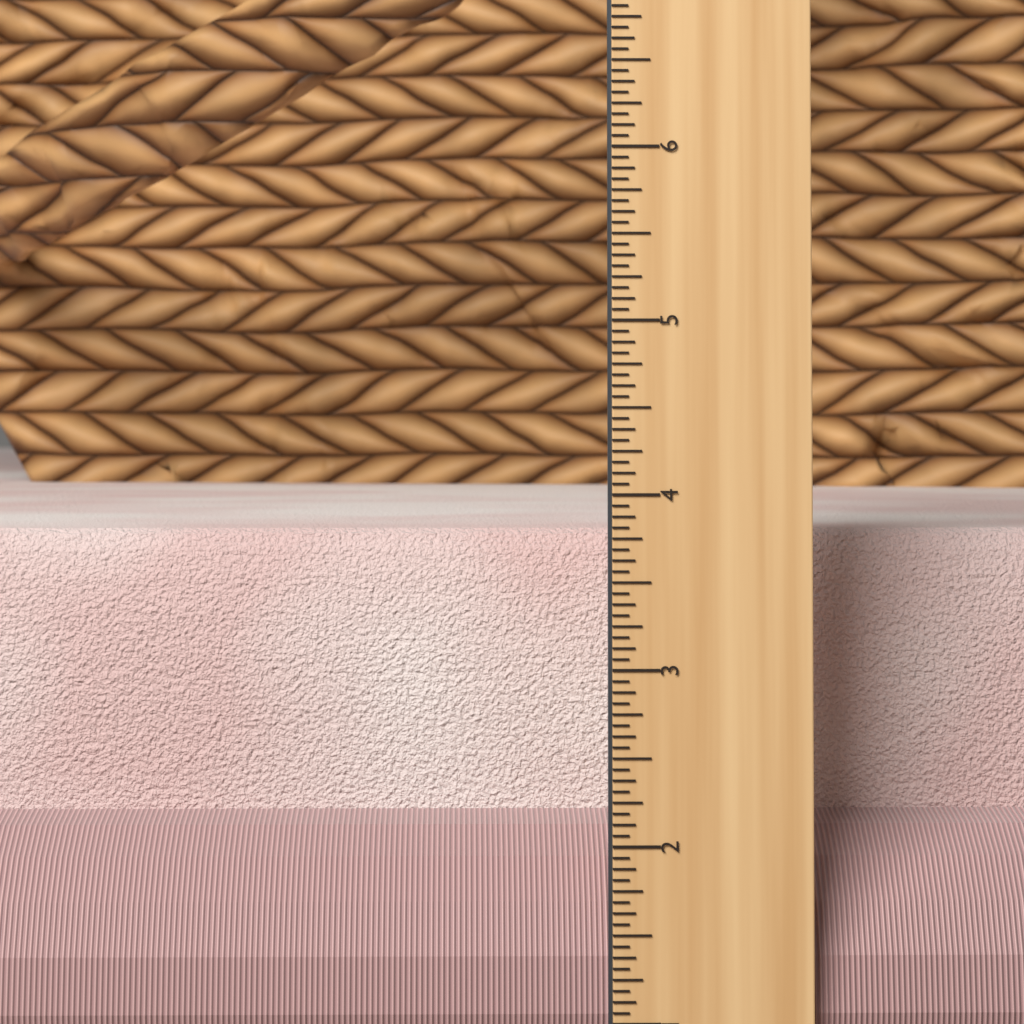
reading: 3.7500 in
